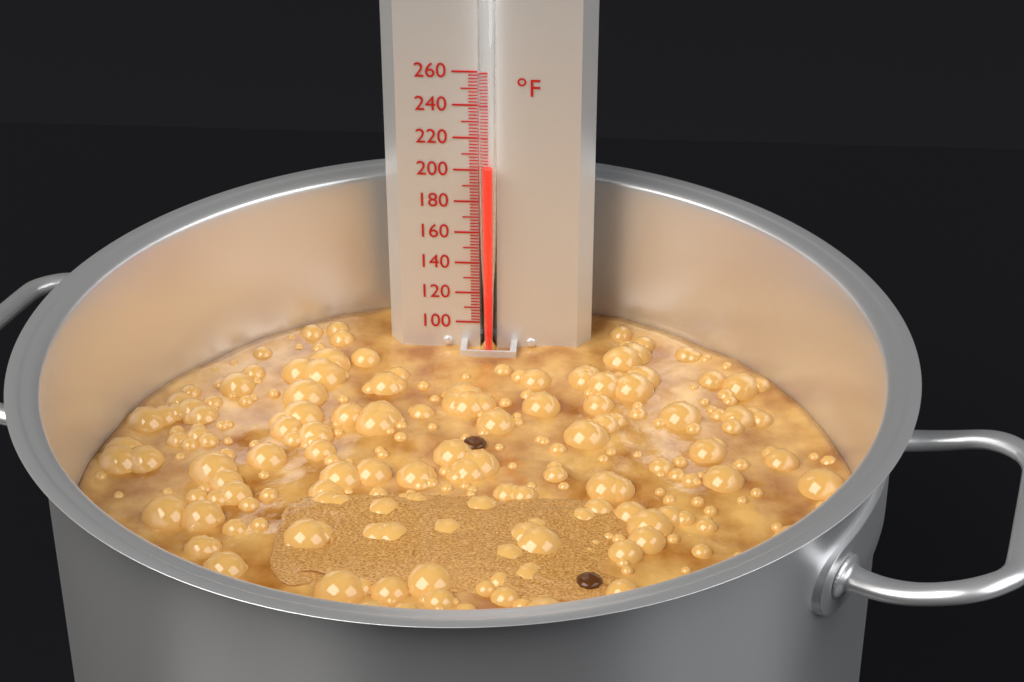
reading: 204 °F
